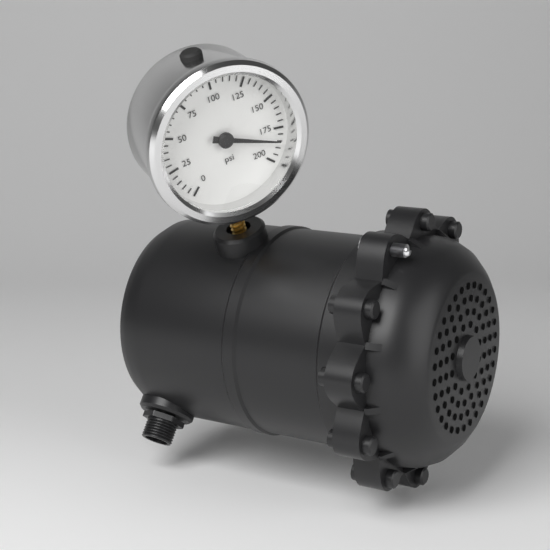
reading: 185 psi
